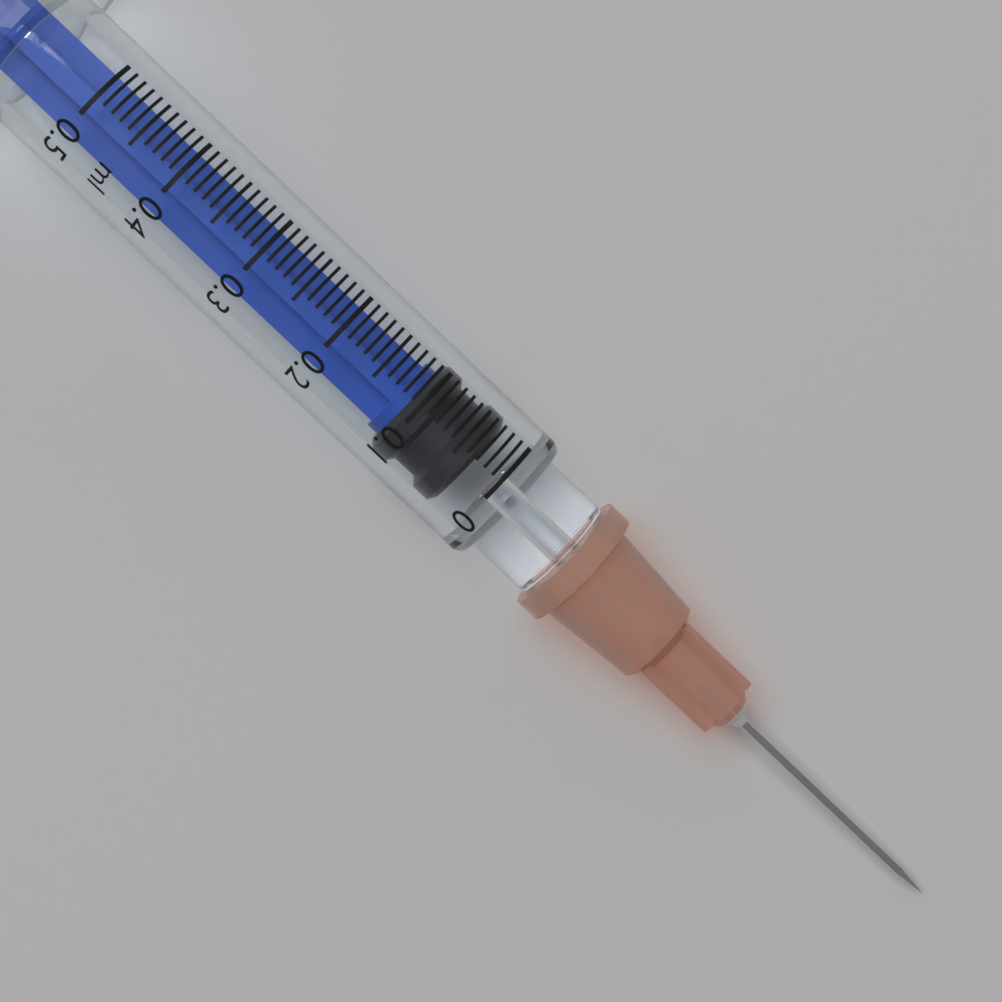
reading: 0.03 ml
